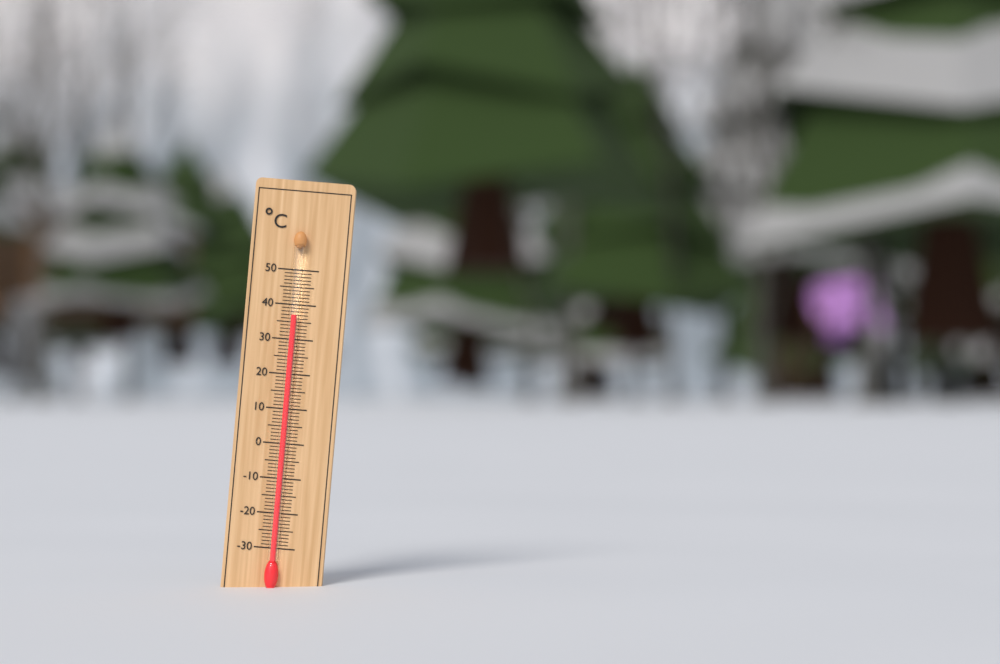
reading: 37 °C
